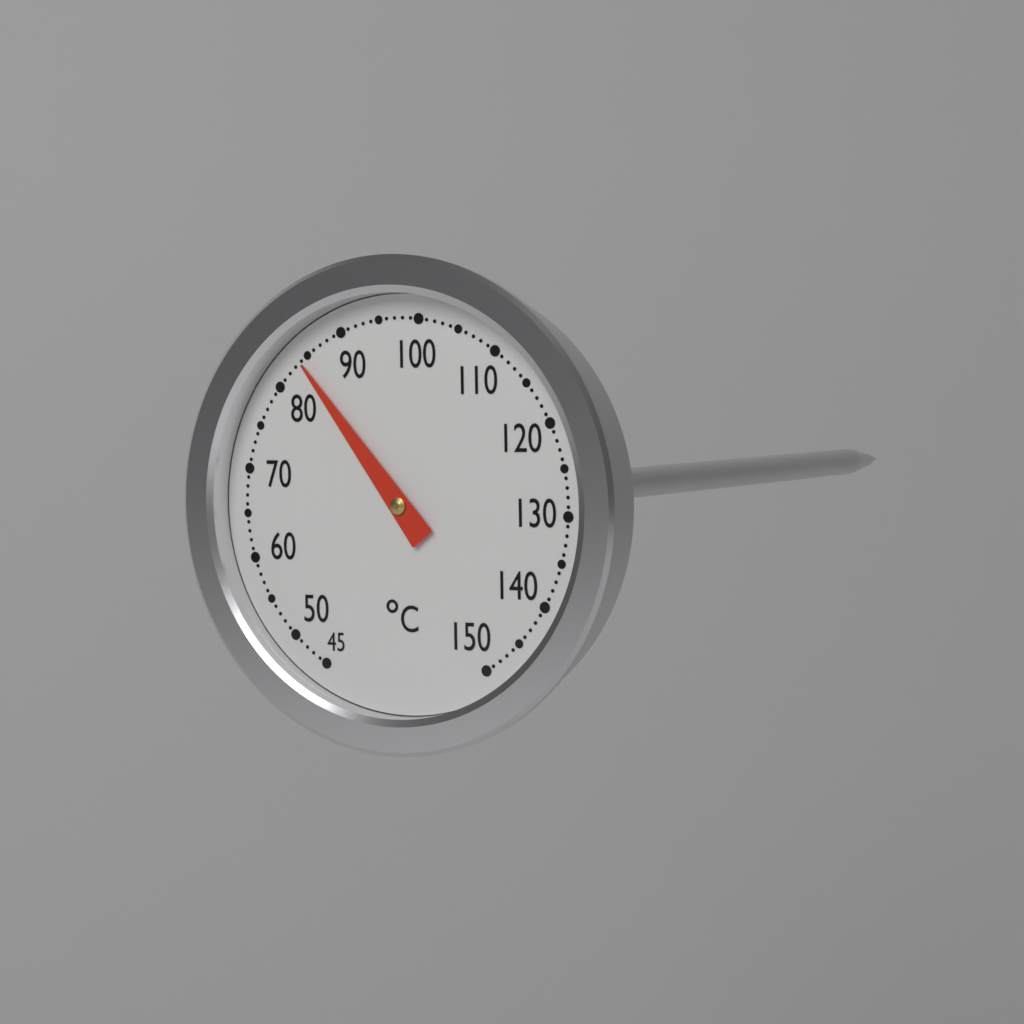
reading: 84 °C
